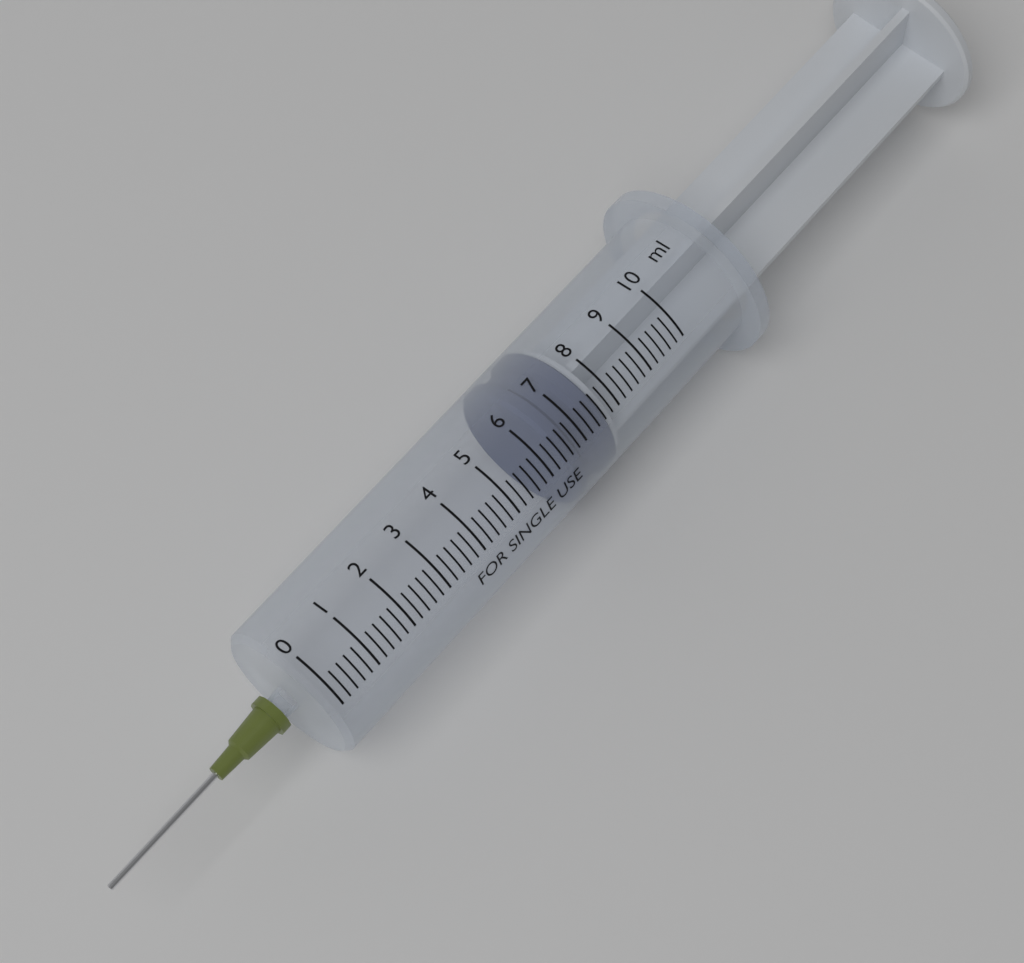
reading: 6.4 ml
